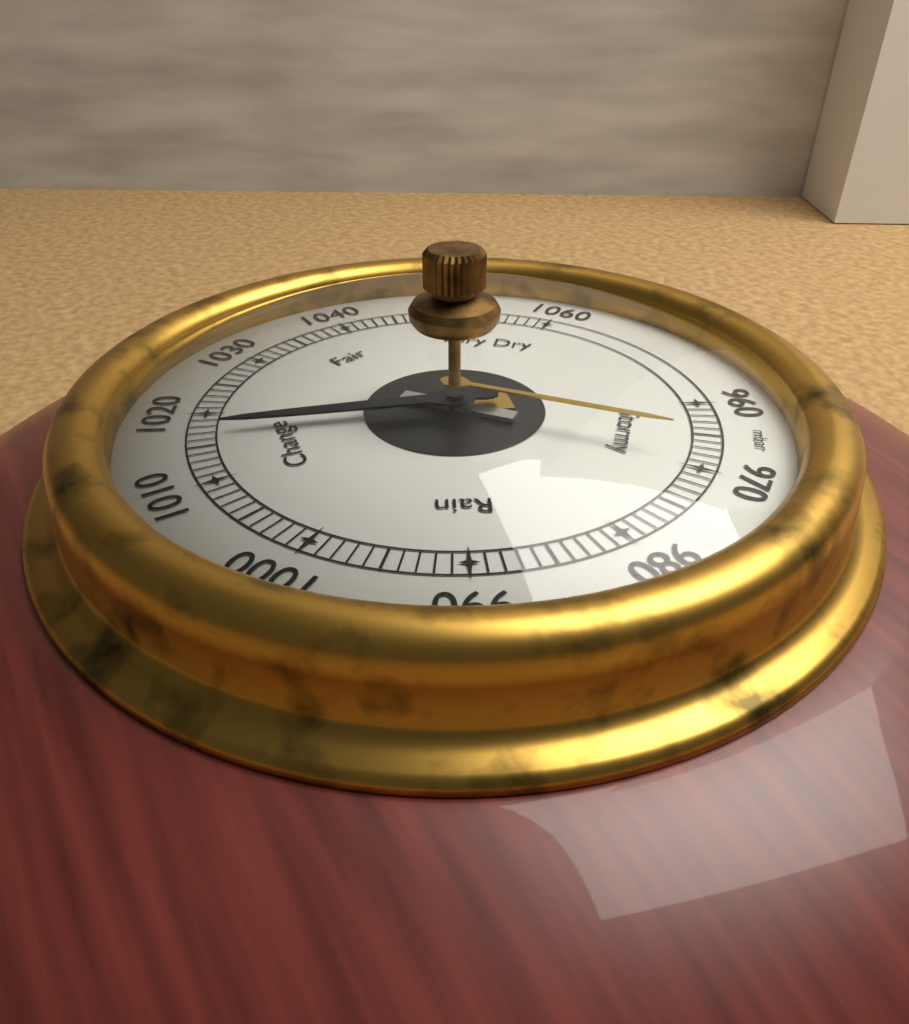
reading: 1017 mbar
